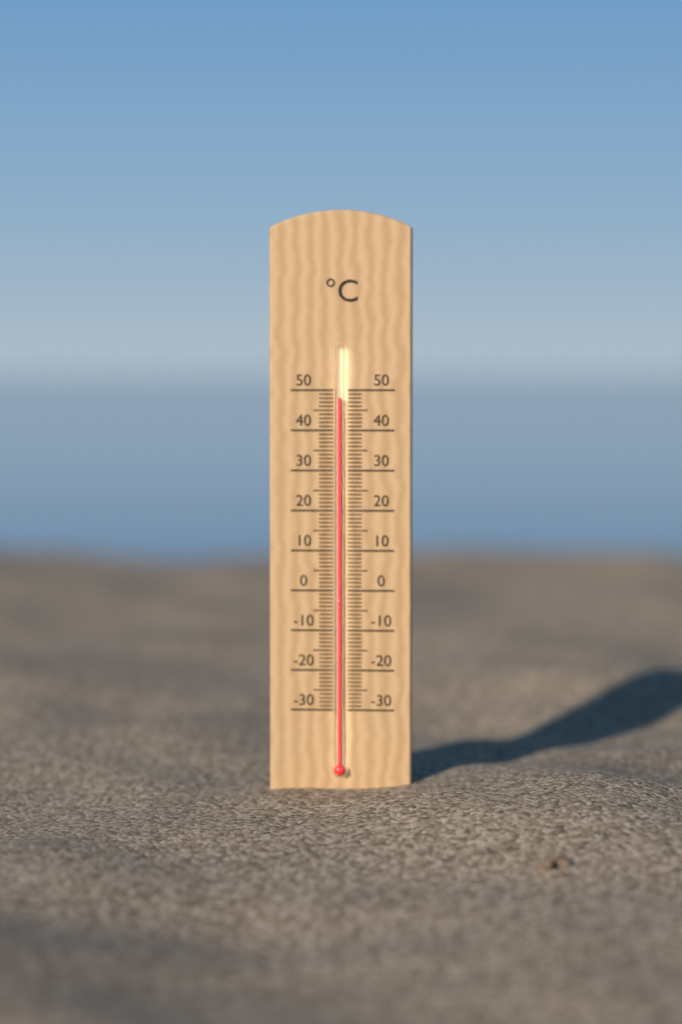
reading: 48 °C
